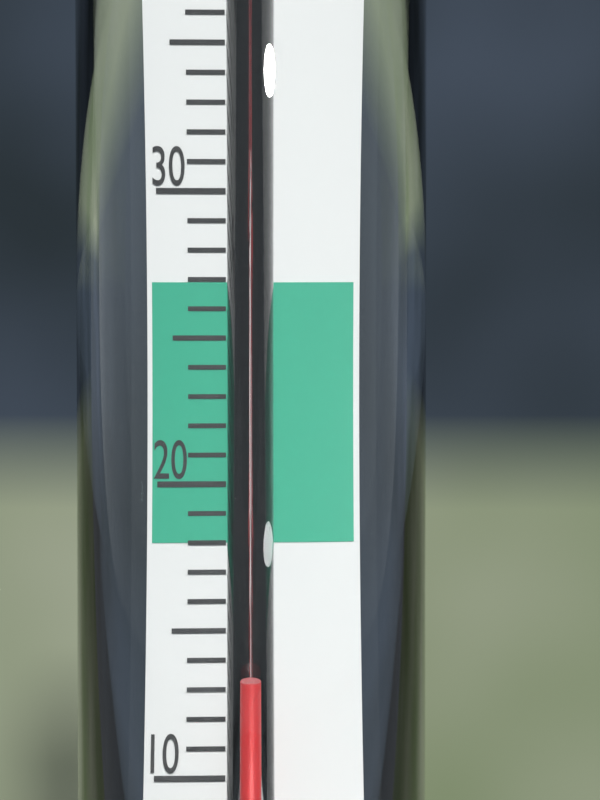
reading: 13 °C
